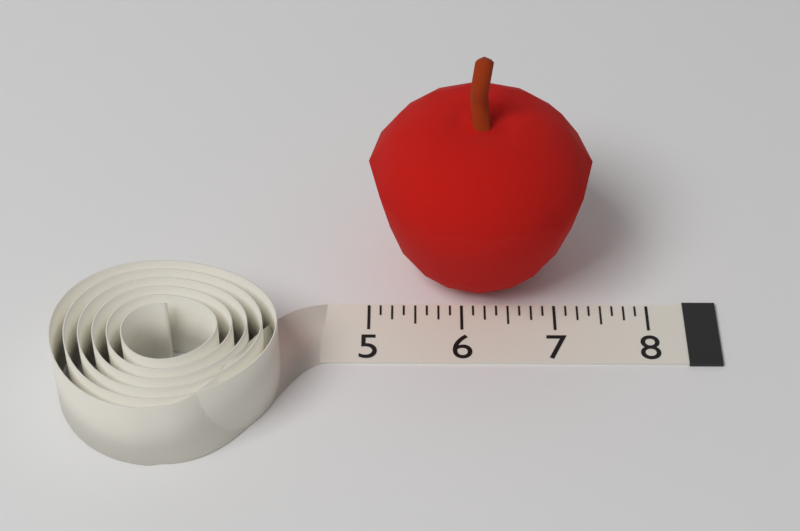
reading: 7.375 (no unit)
